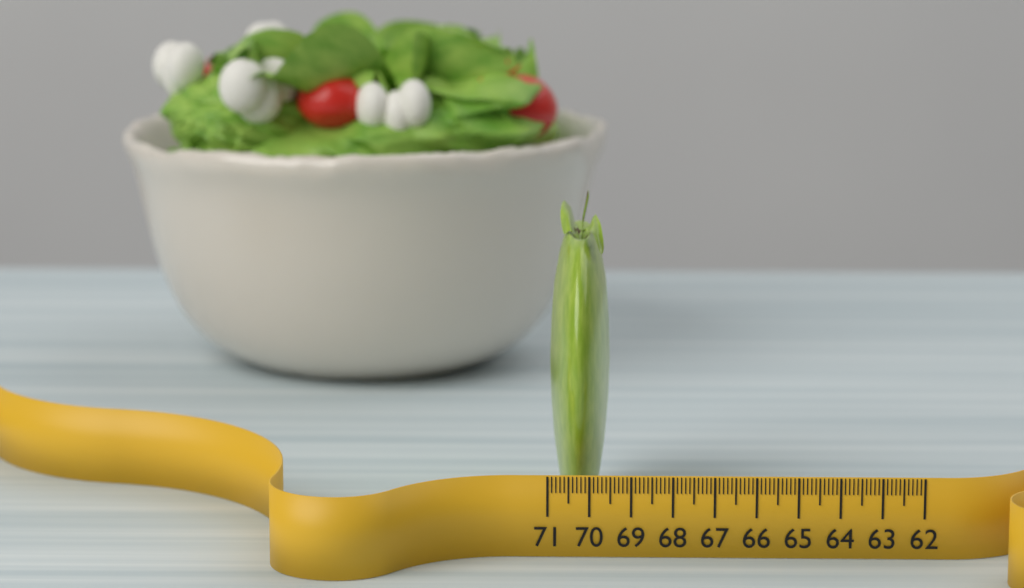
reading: 69.5 (no unit)
